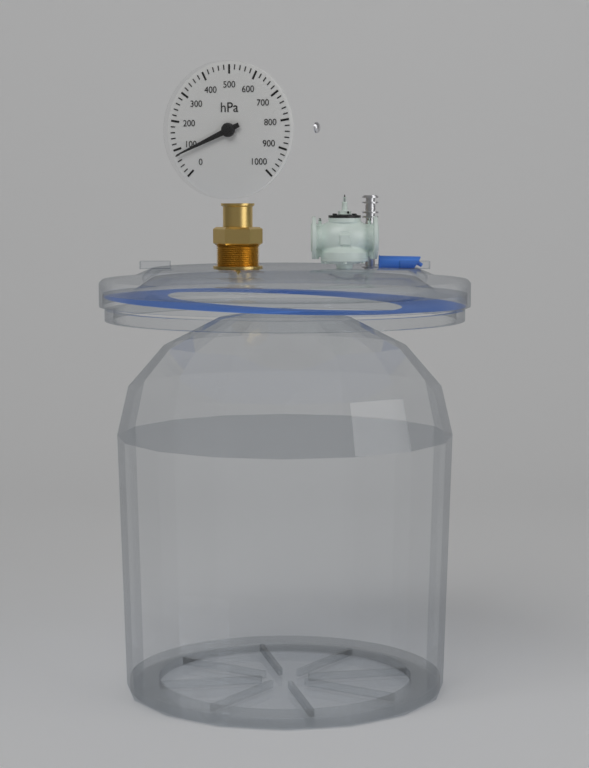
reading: 80 hPa
